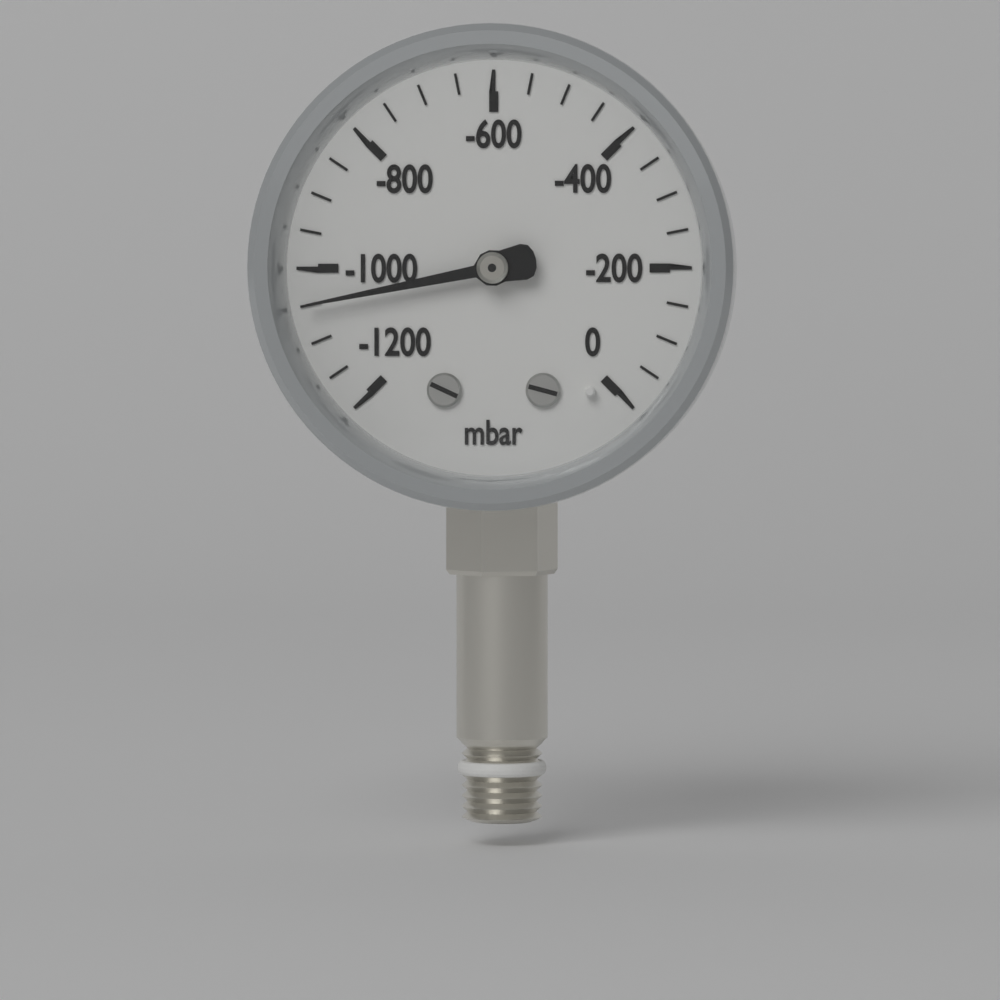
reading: -1050 mbar
